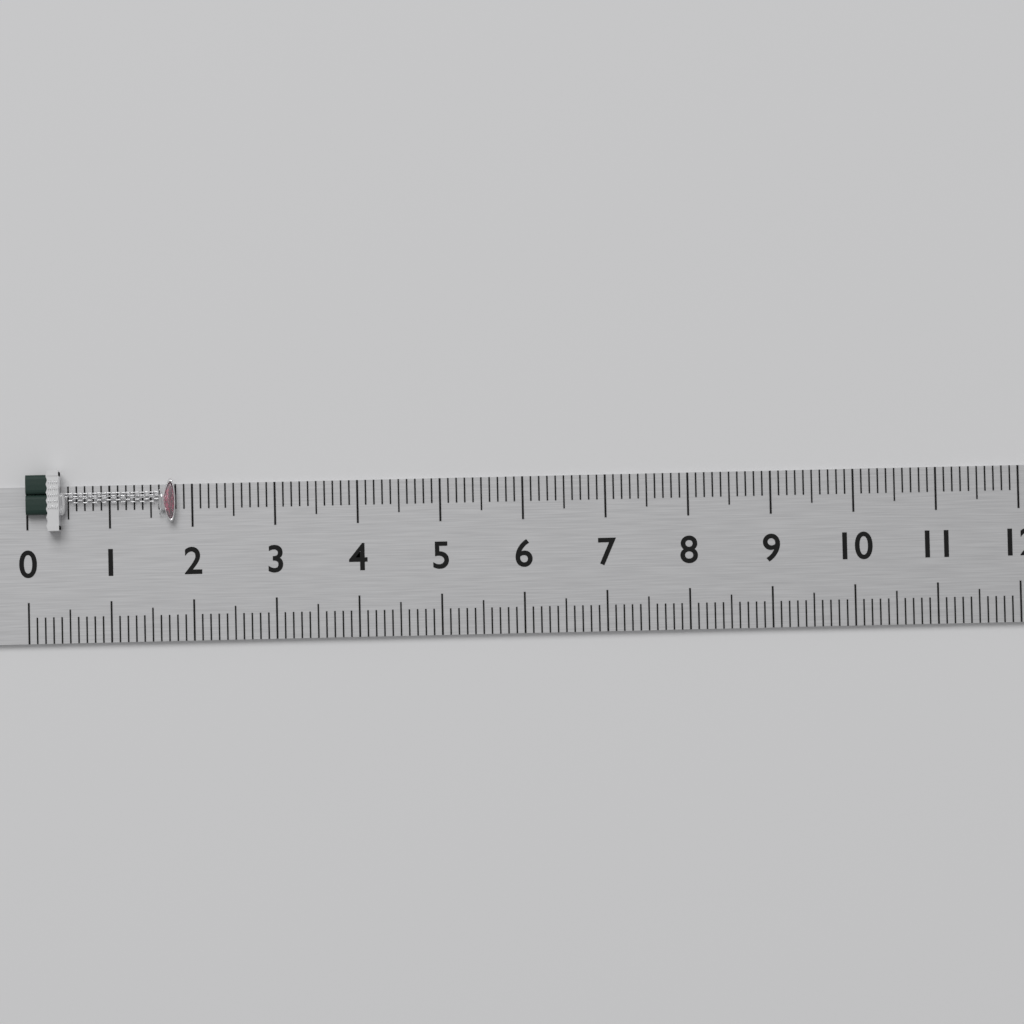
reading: 1.8 (no unit)
